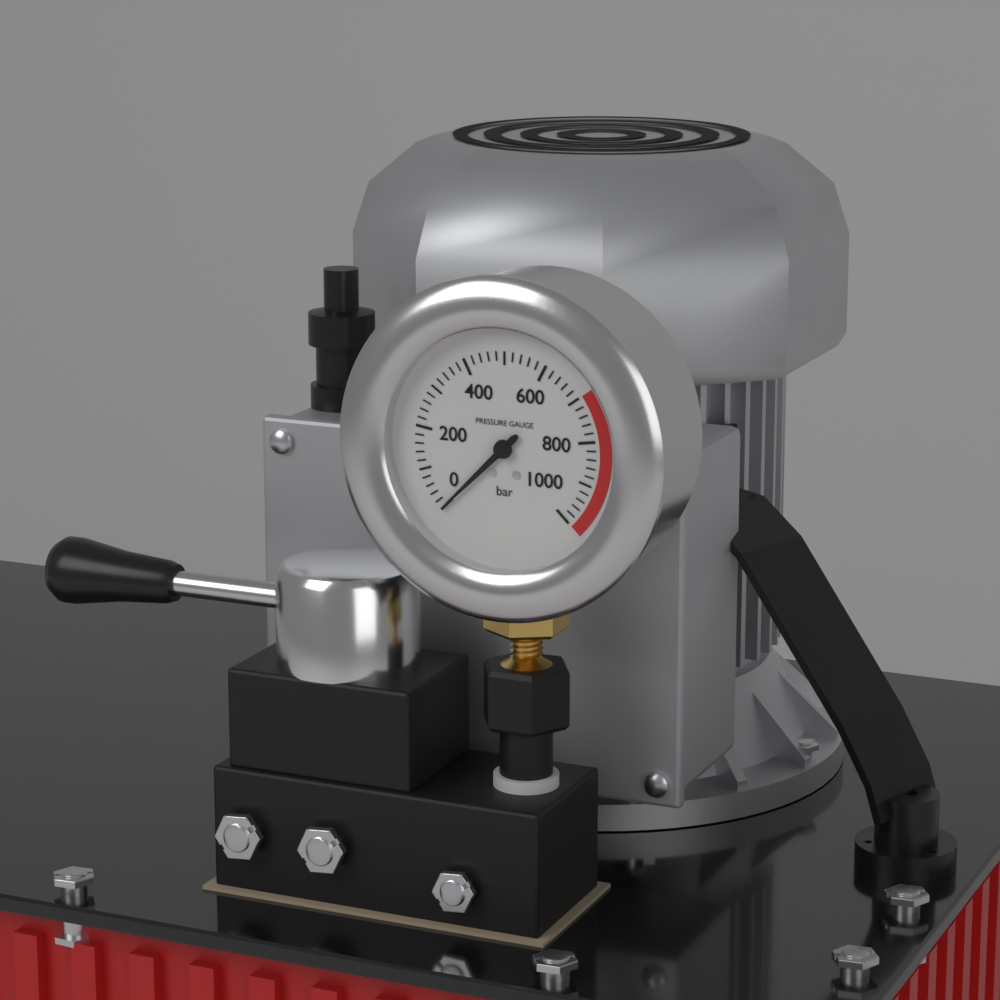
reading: 0 bar
